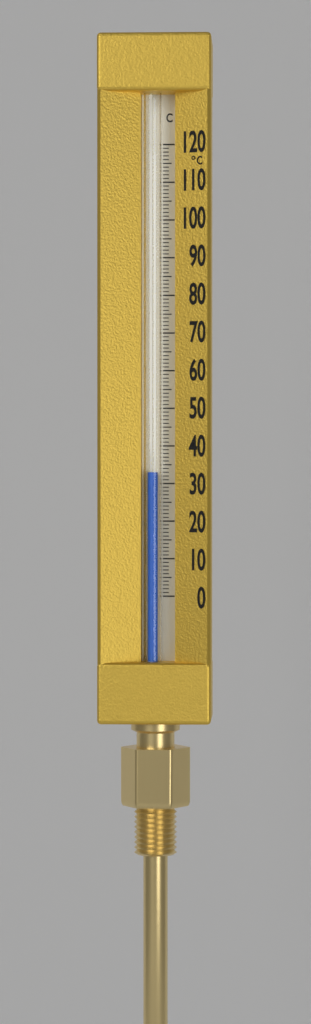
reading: 33 °C
